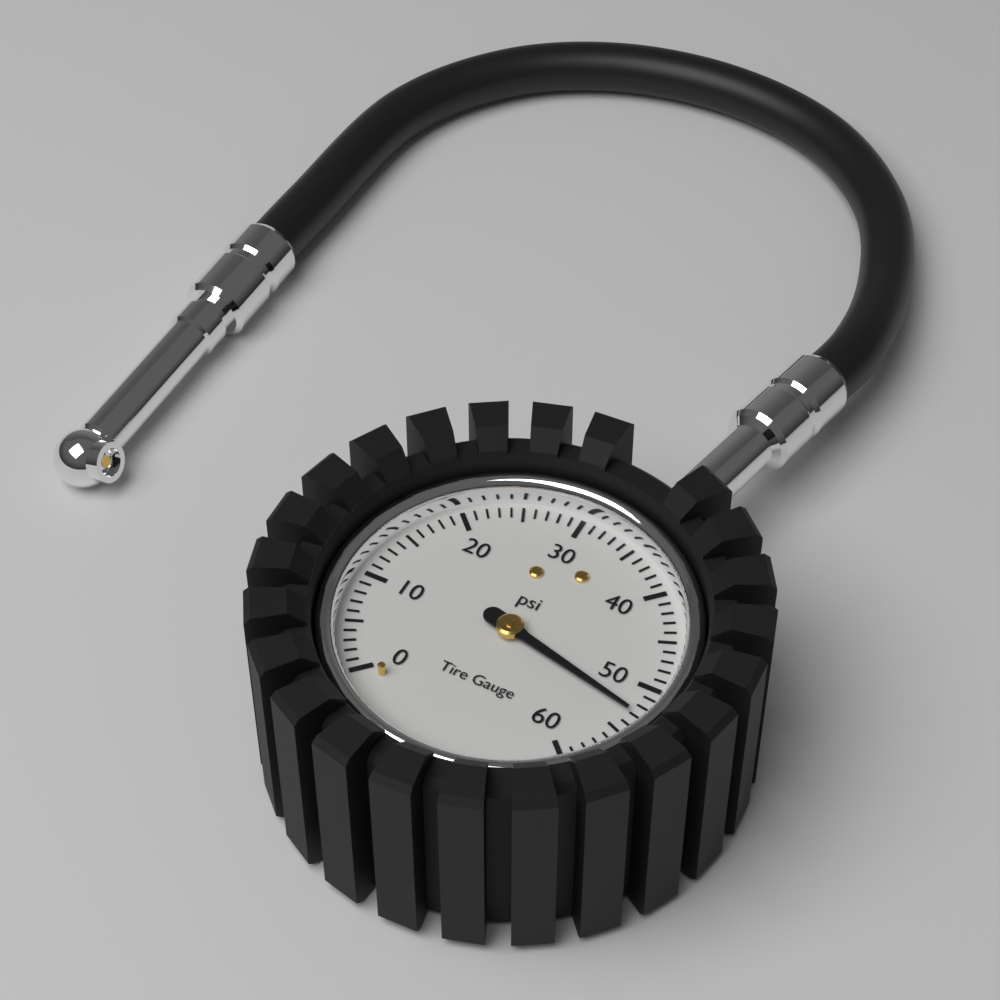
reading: 53 psi
